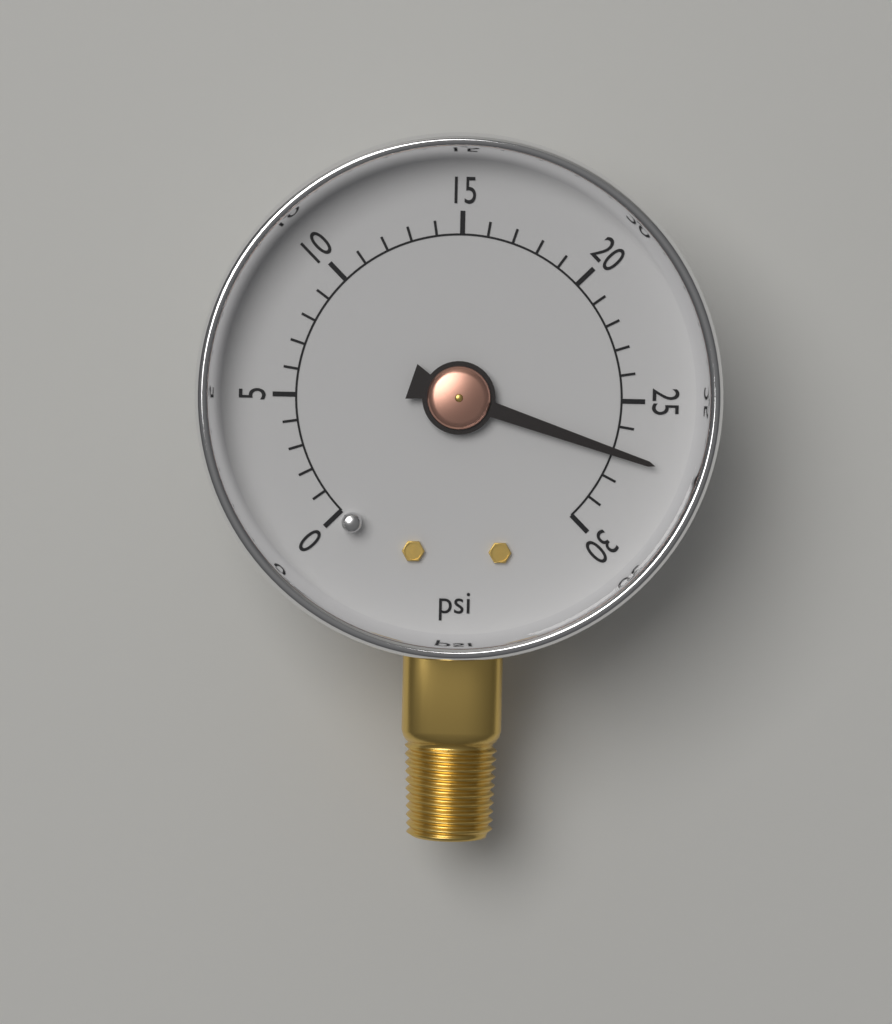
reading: 27 psi
